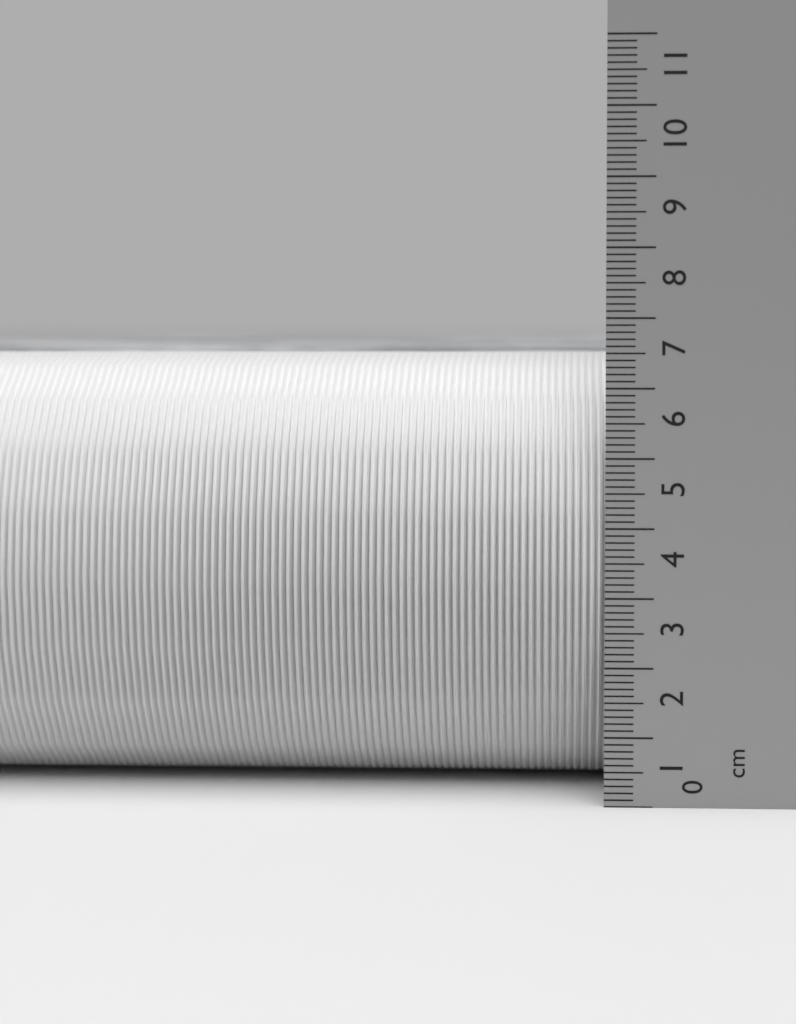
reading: 6.5 cm
